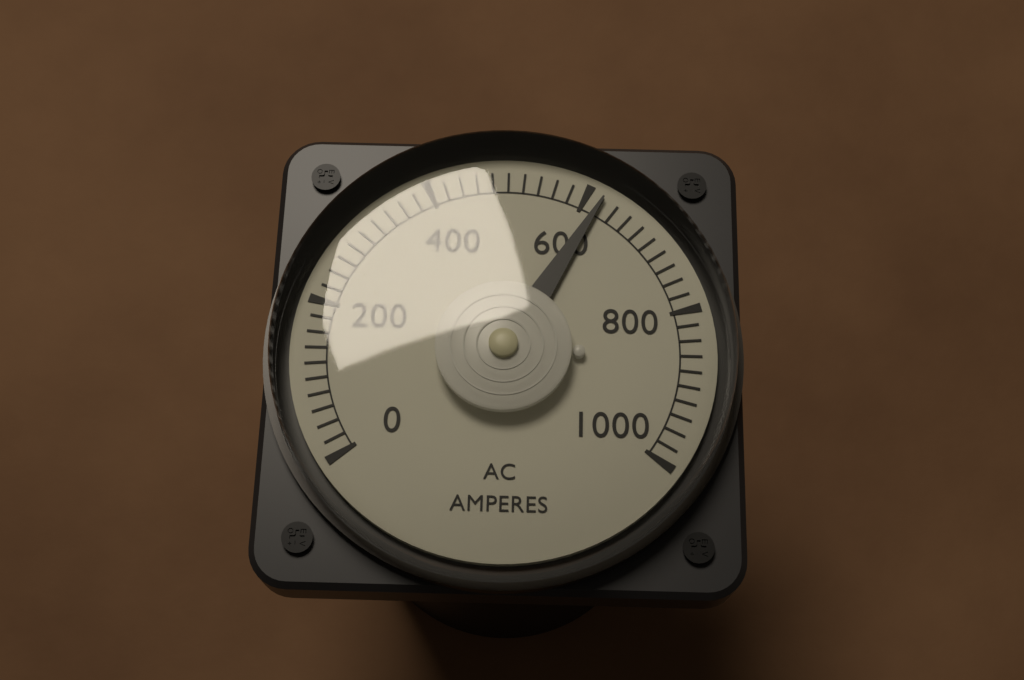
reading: 620 A
